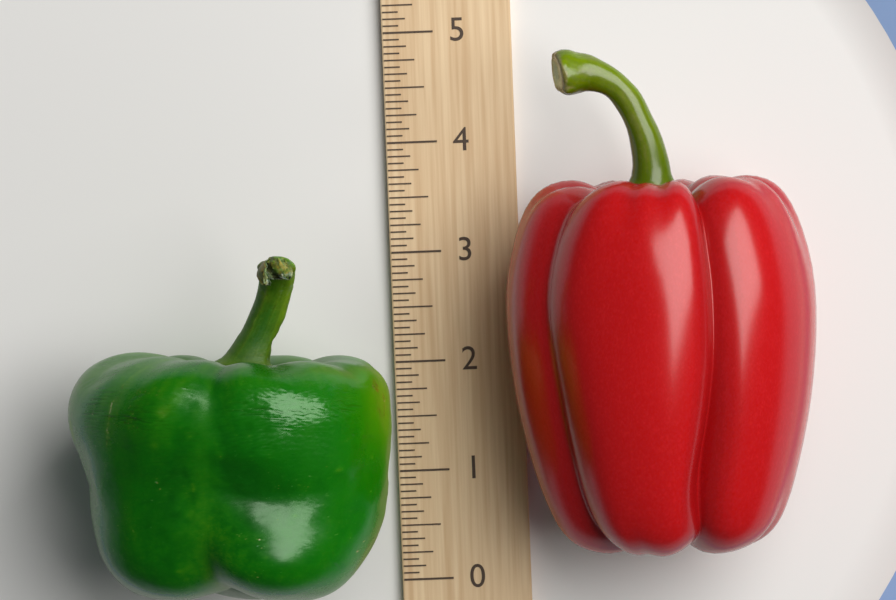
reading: 3.0625 (no unit)
